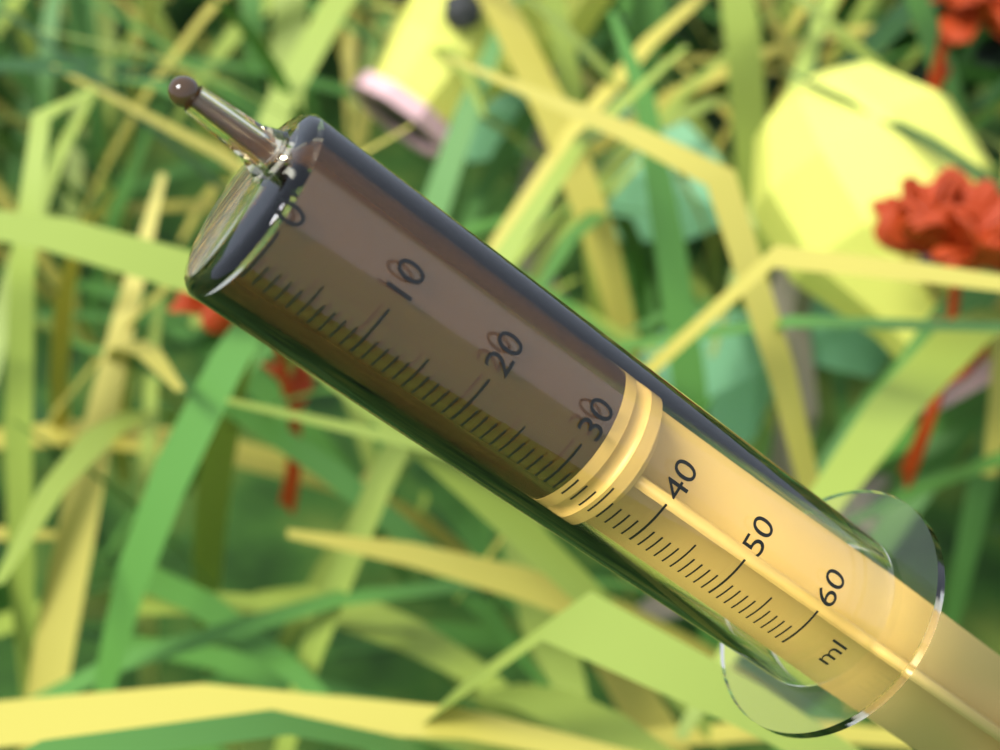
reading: 32 ml
